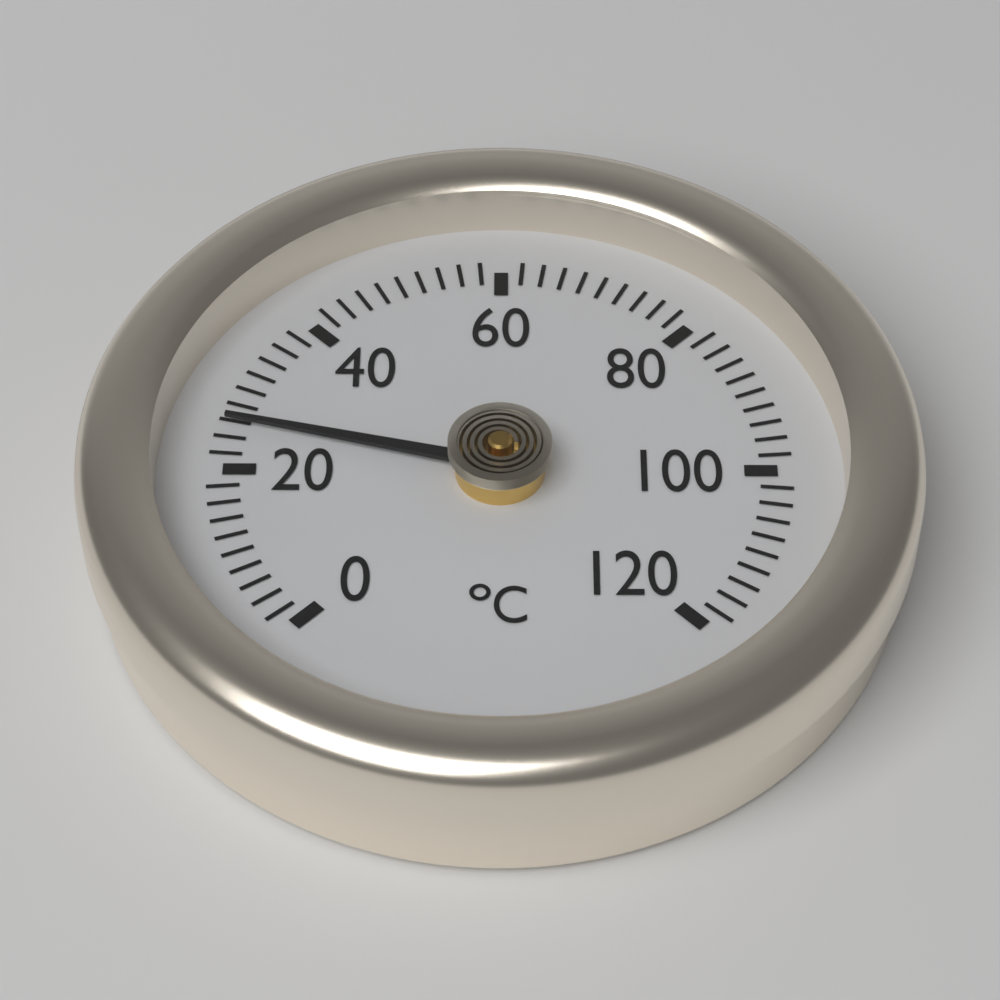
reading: 26 °C
